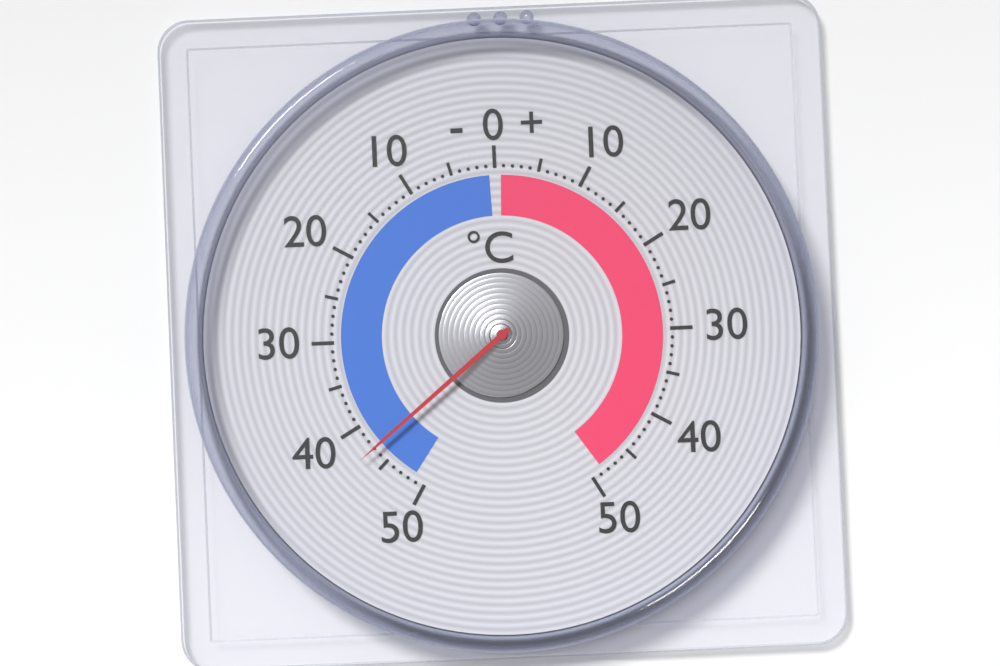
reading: -43 °C
